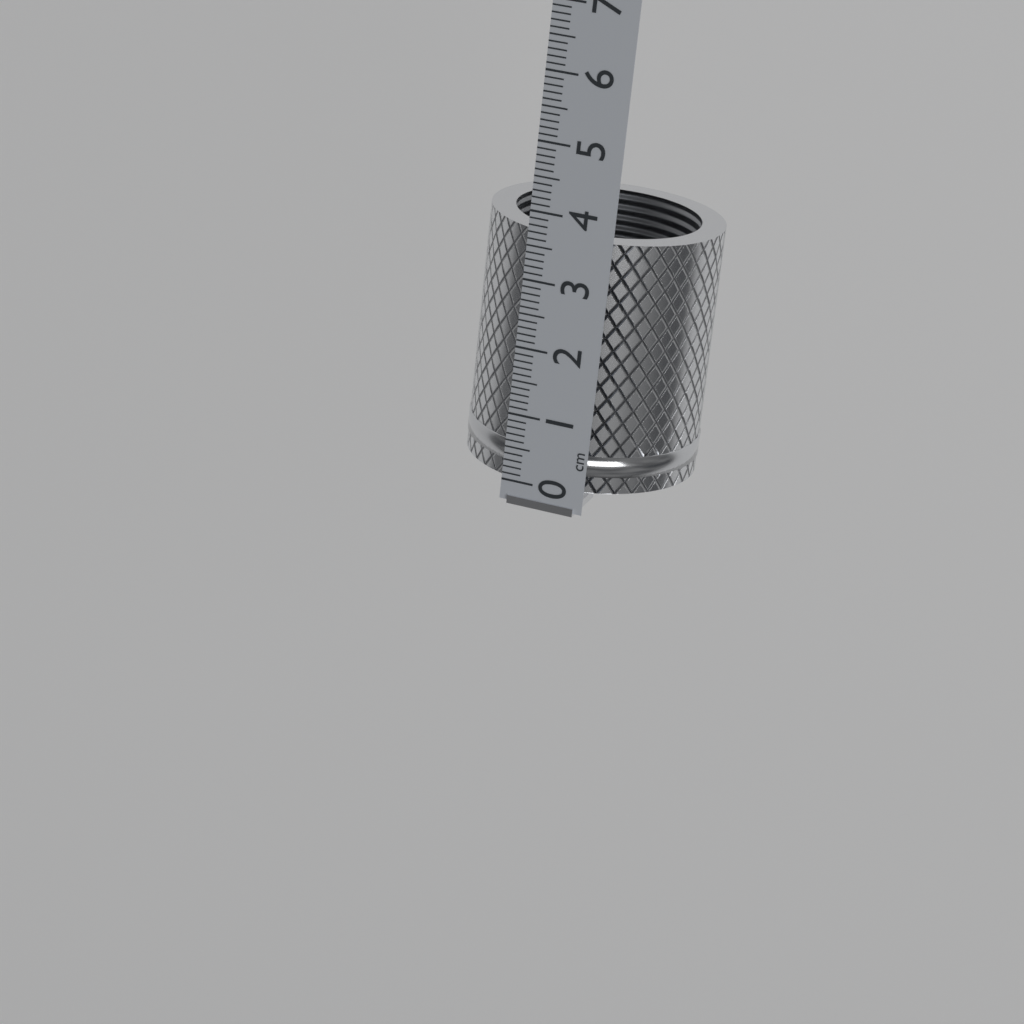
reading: 3.7 cm
